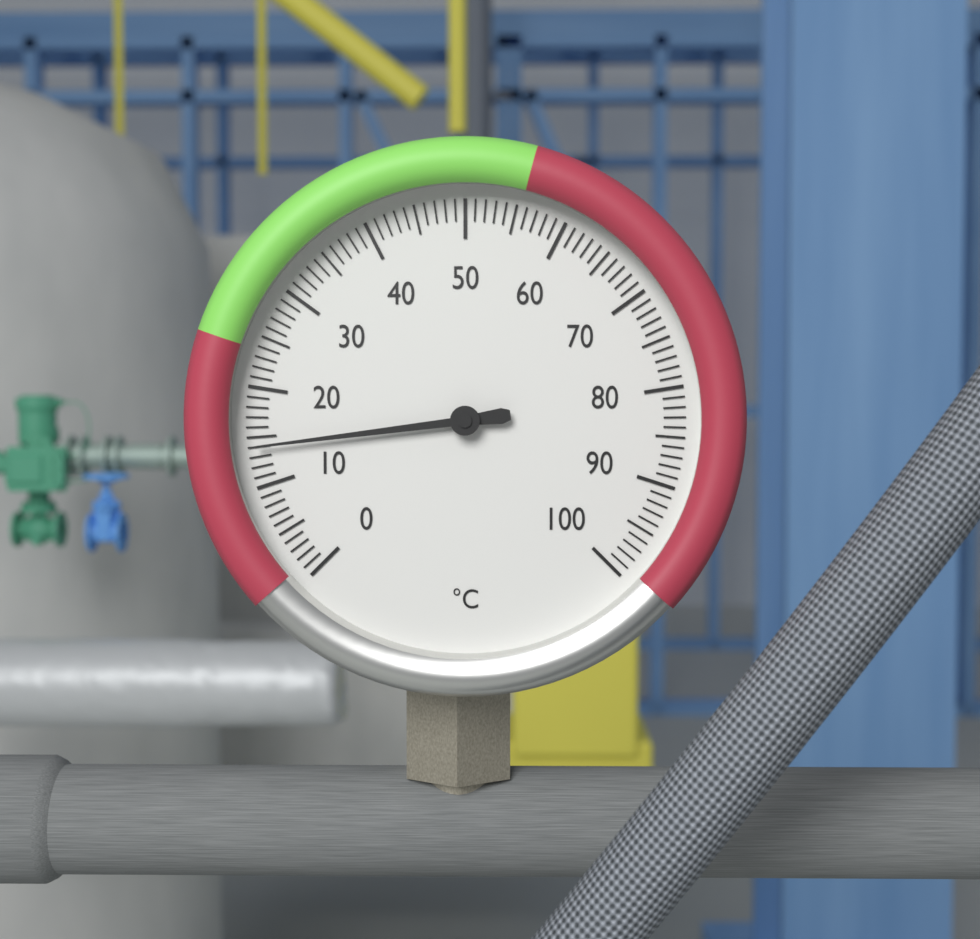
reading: 14 °C
